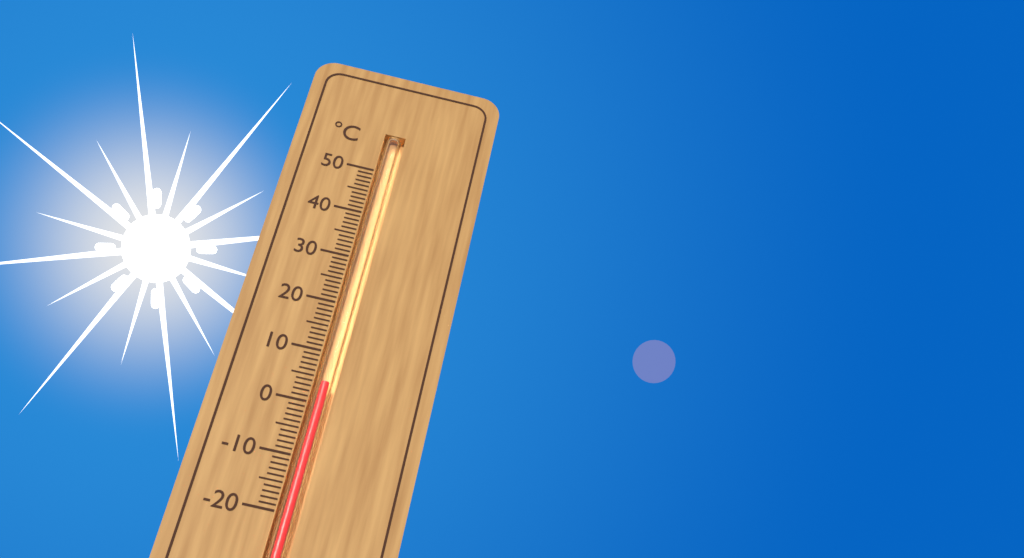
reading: 4 °C
